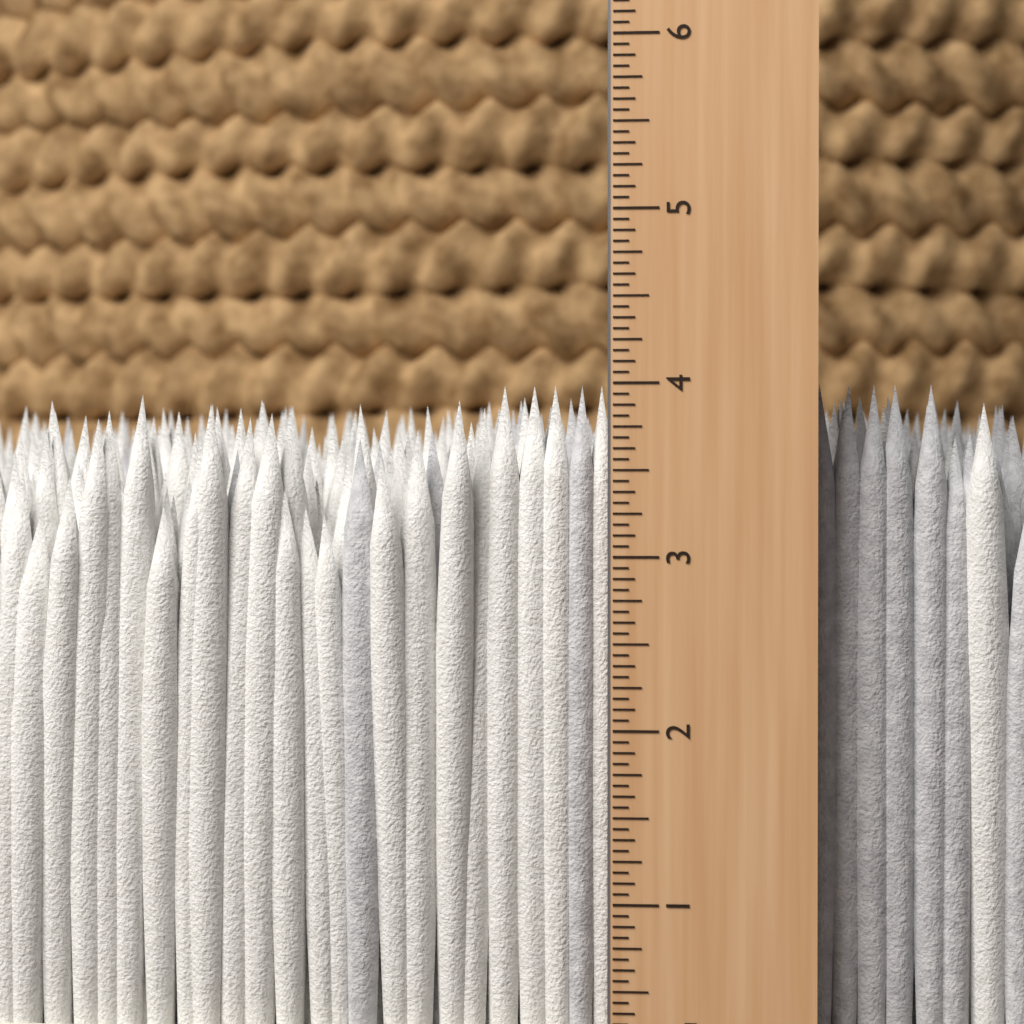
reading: 4.0000 in
